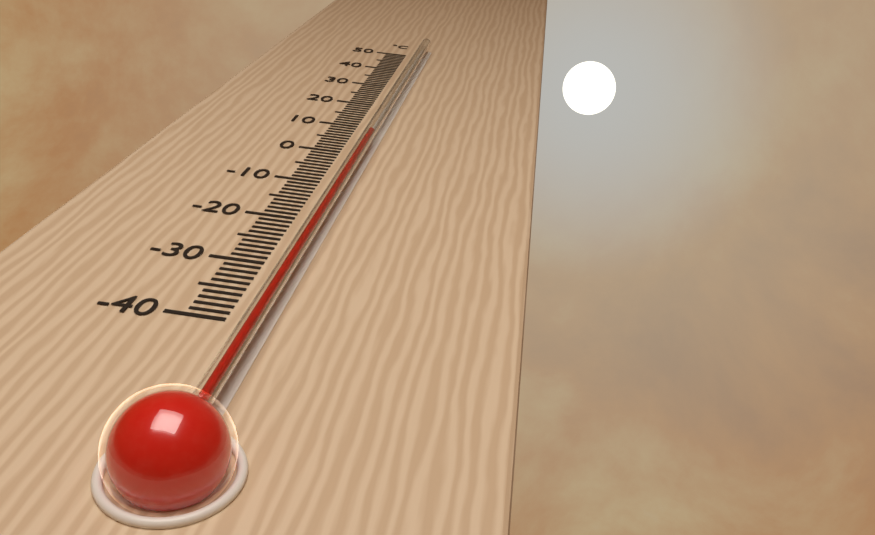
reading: 4 °C
